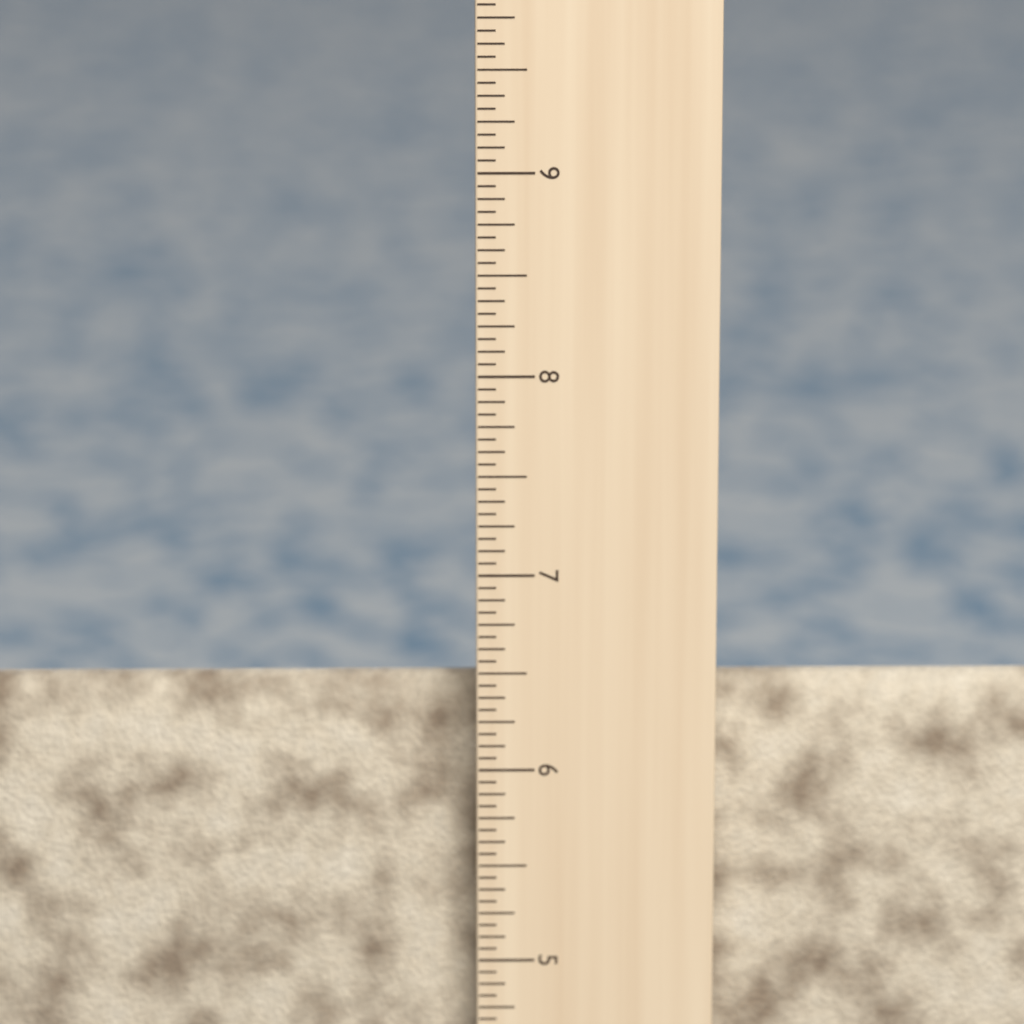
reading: 6.3750 in
